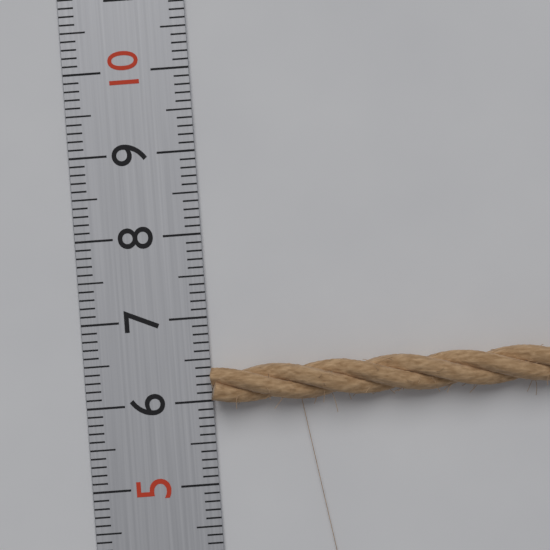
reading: 6.4 (no unit)
